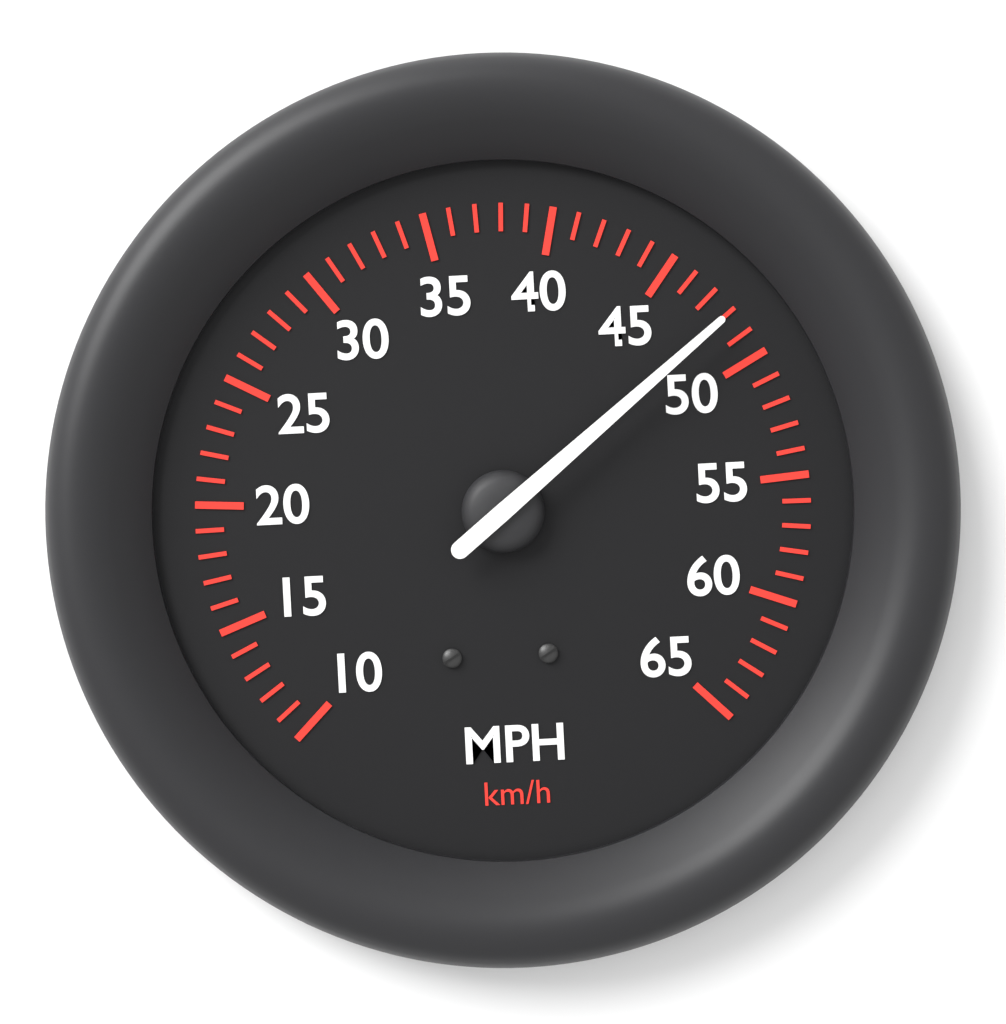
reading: 48 mph
